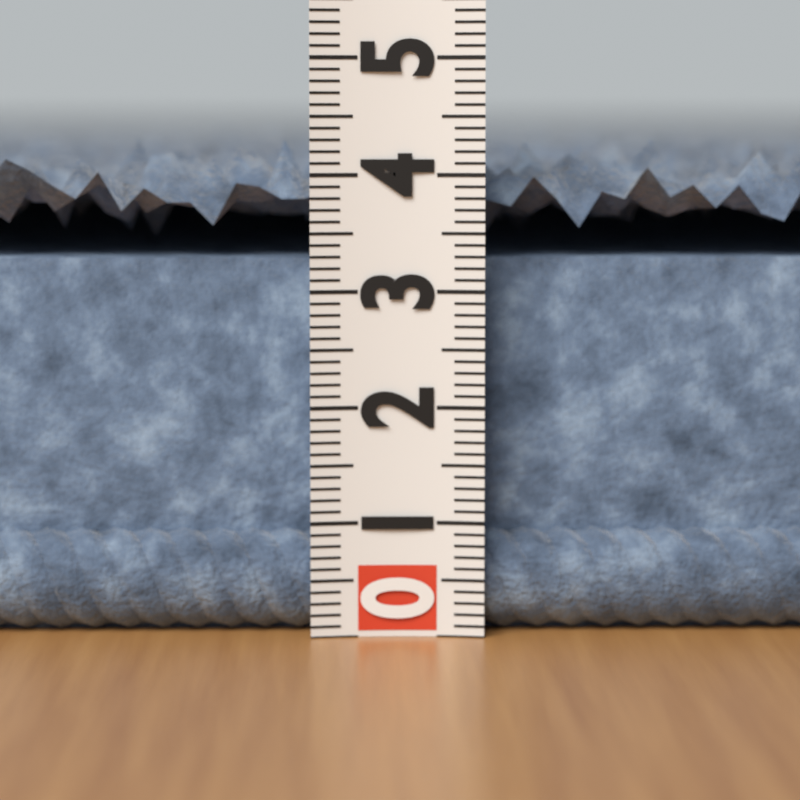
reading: 4.3 (no unit)
